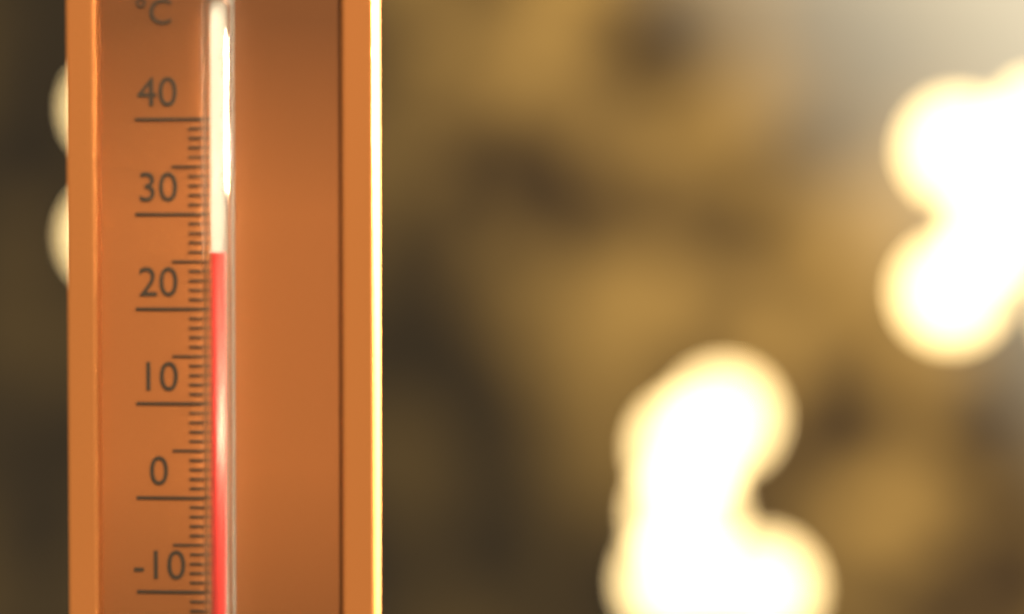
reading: 26 °C
